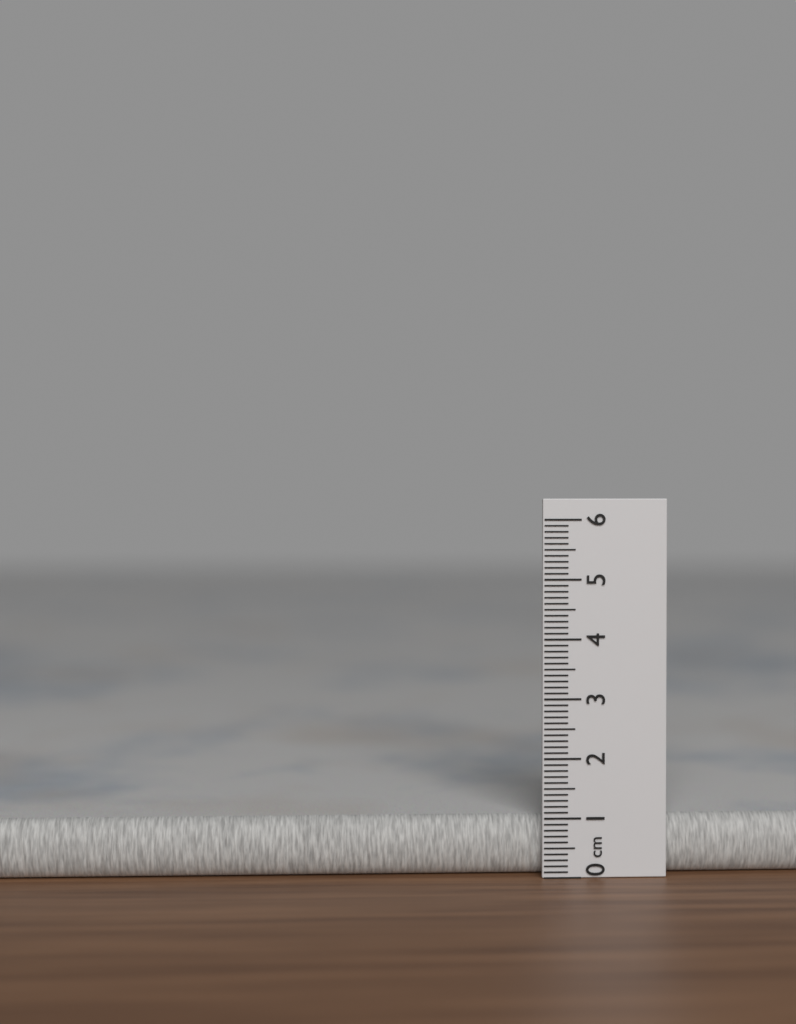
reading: 1.0 cm
